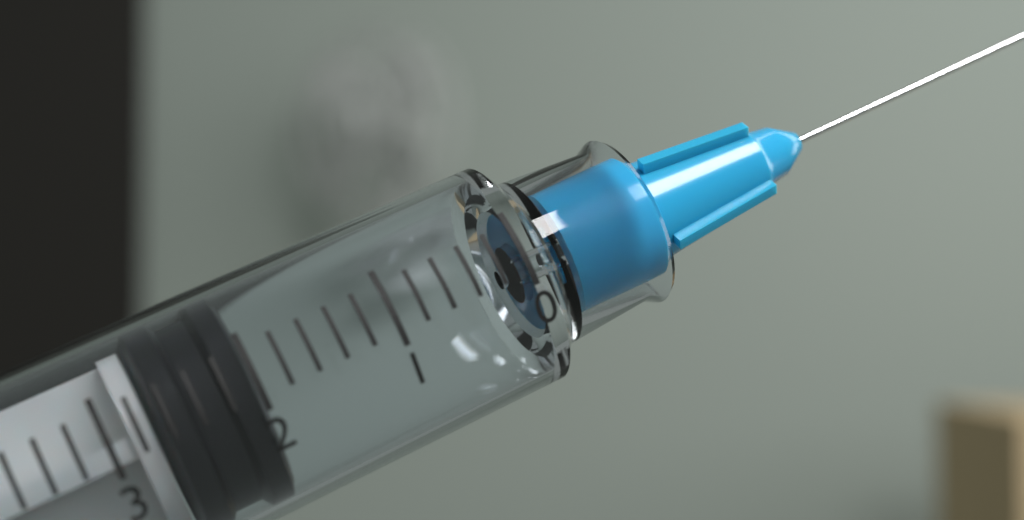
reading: 2.0 ml
